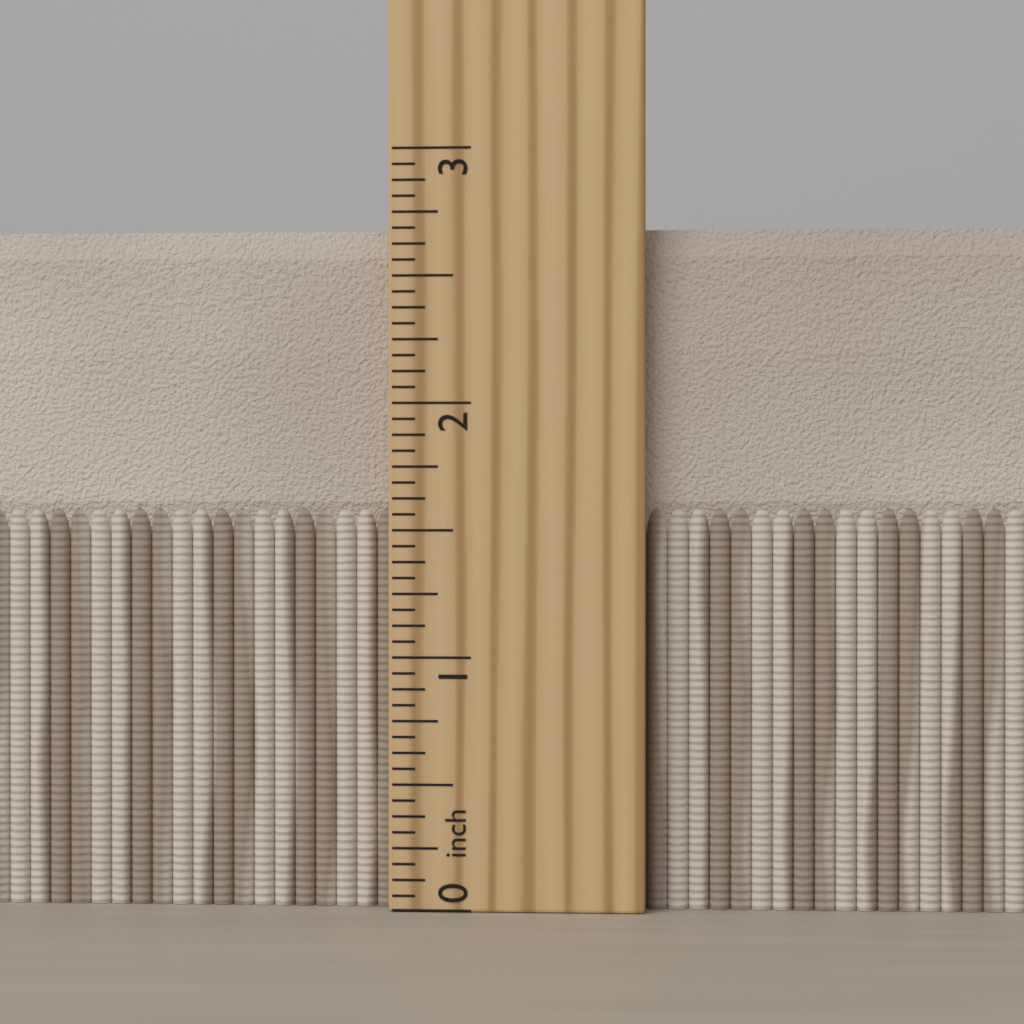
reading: 2.6875 inch
